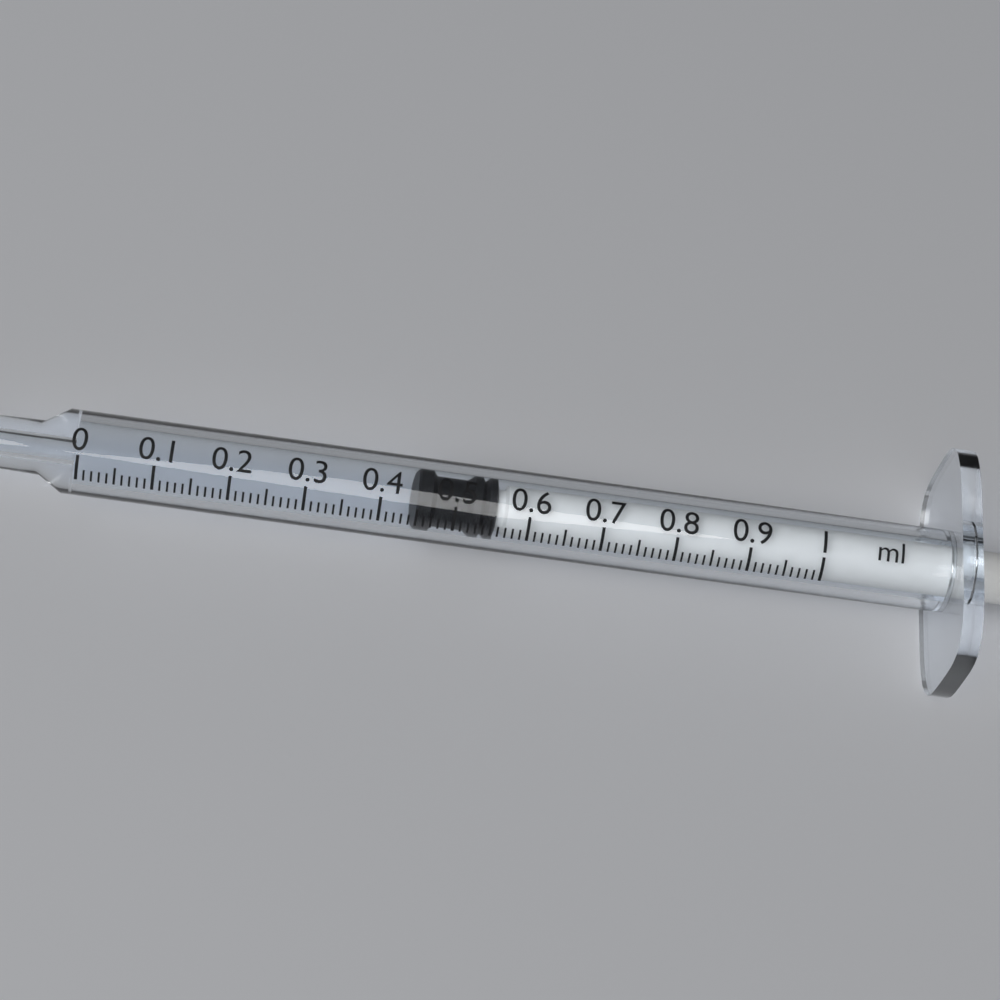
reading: 0.45 ml
